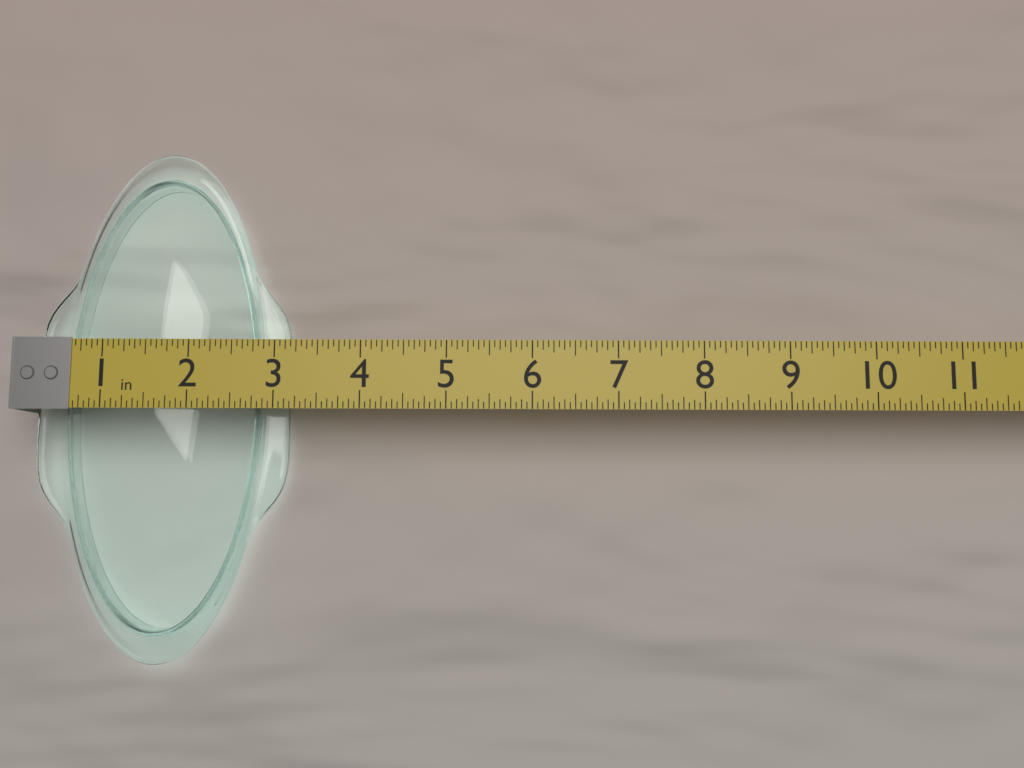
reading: 3.0625 in
